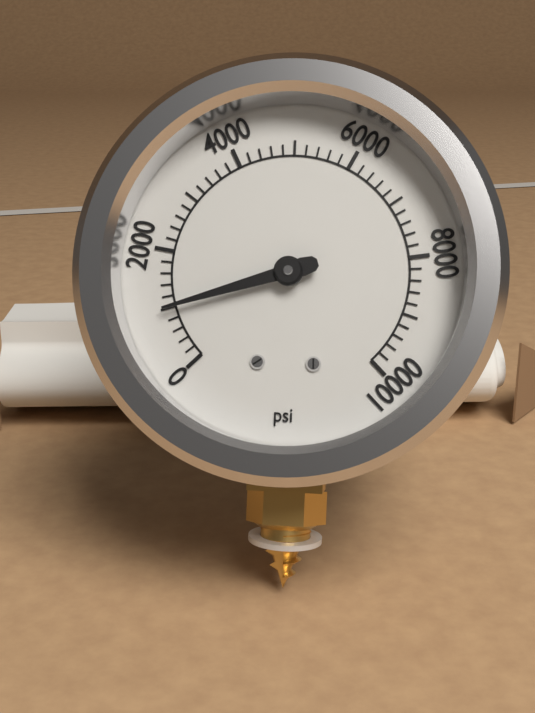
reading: 1000 psi
